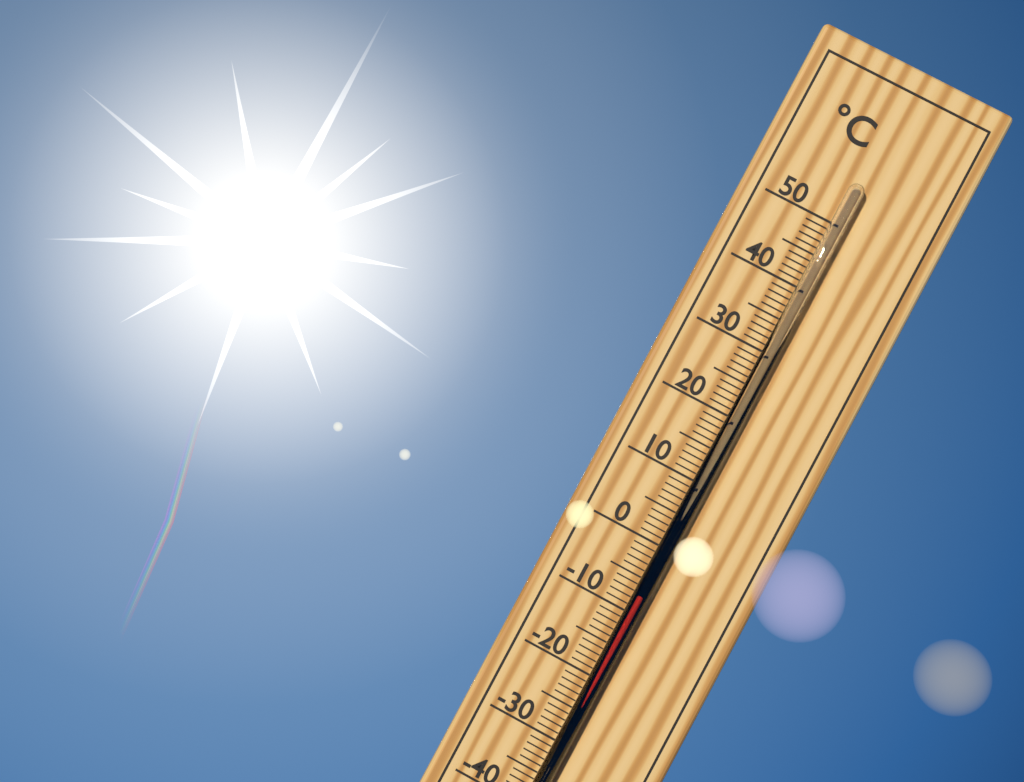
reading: -7 °C
